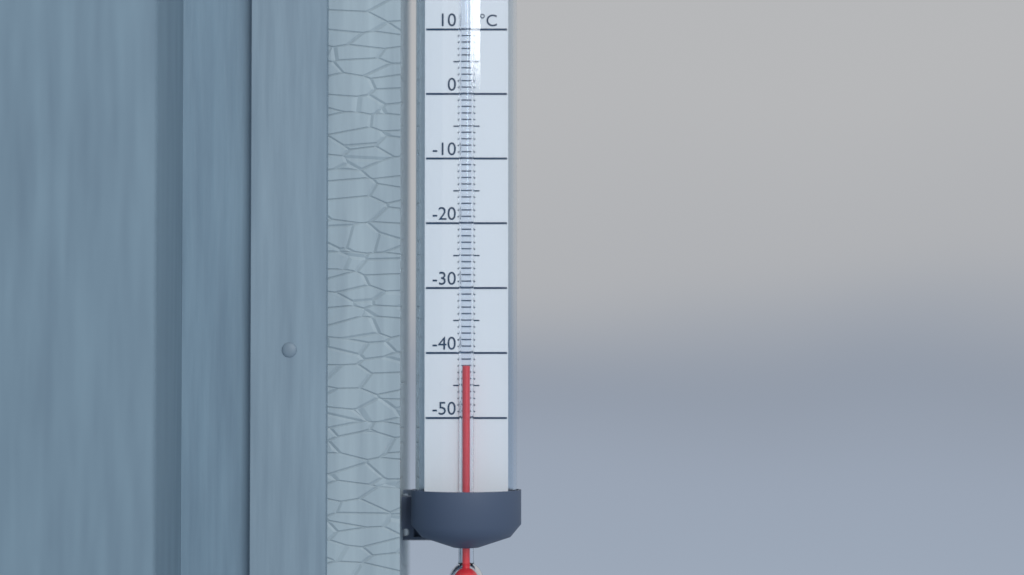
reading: -42 °C
